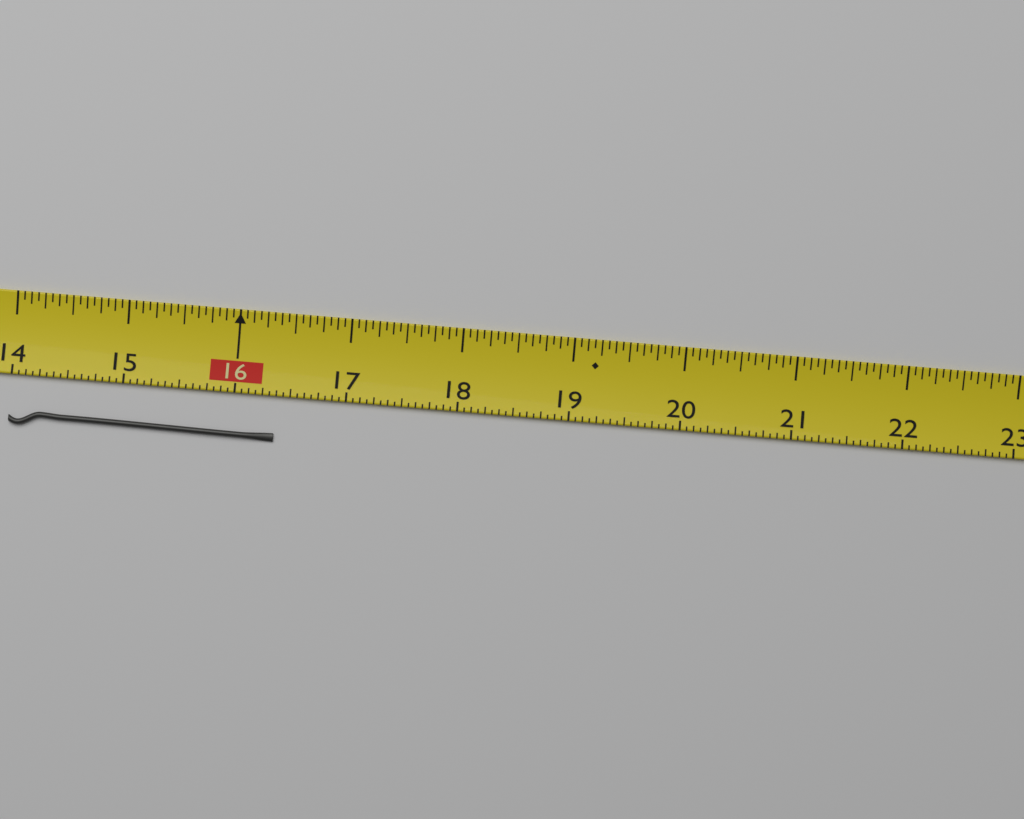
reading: 16.3750 (no unit)
